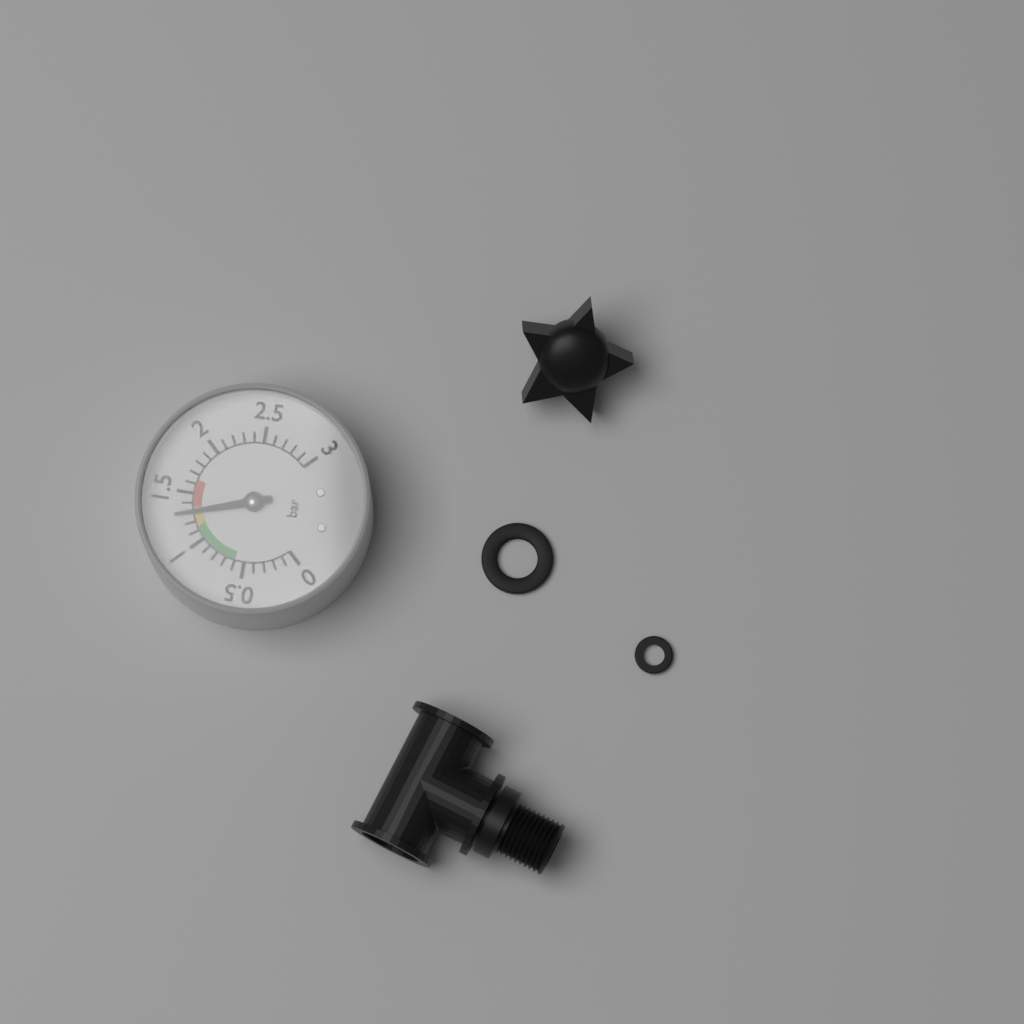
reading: 1.3 bar
